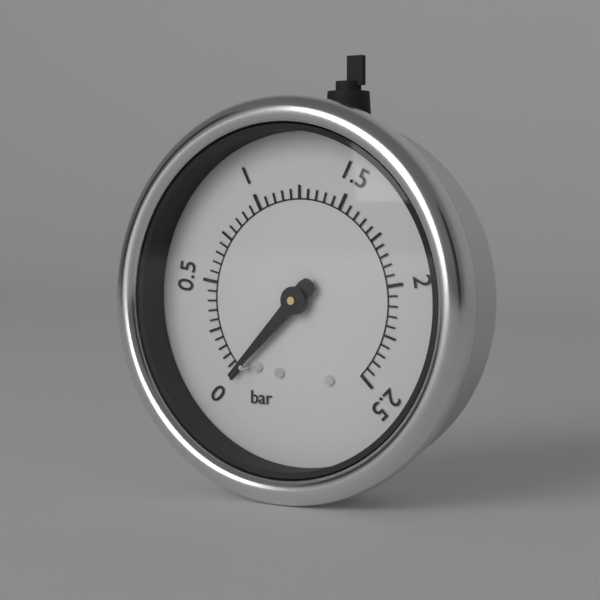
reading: 0.00 bar
